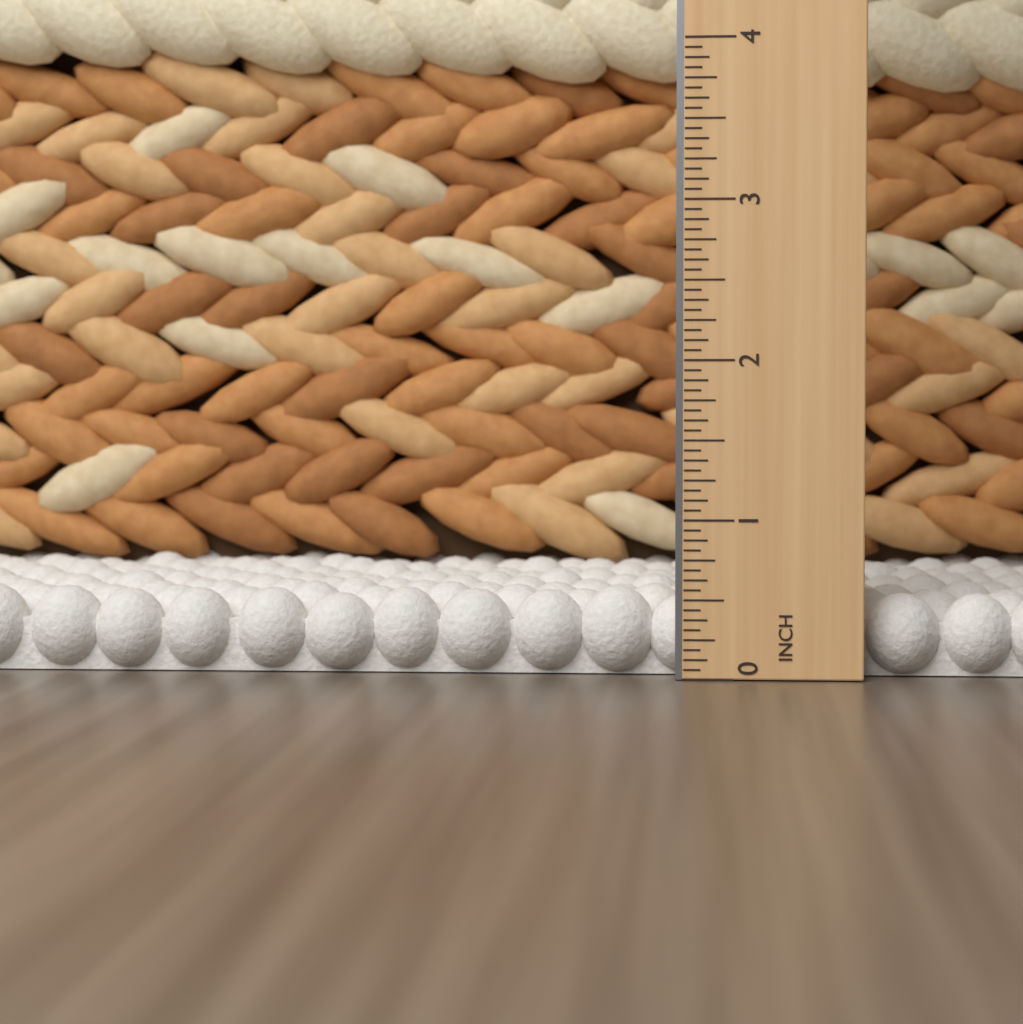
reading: 0.5625 in
